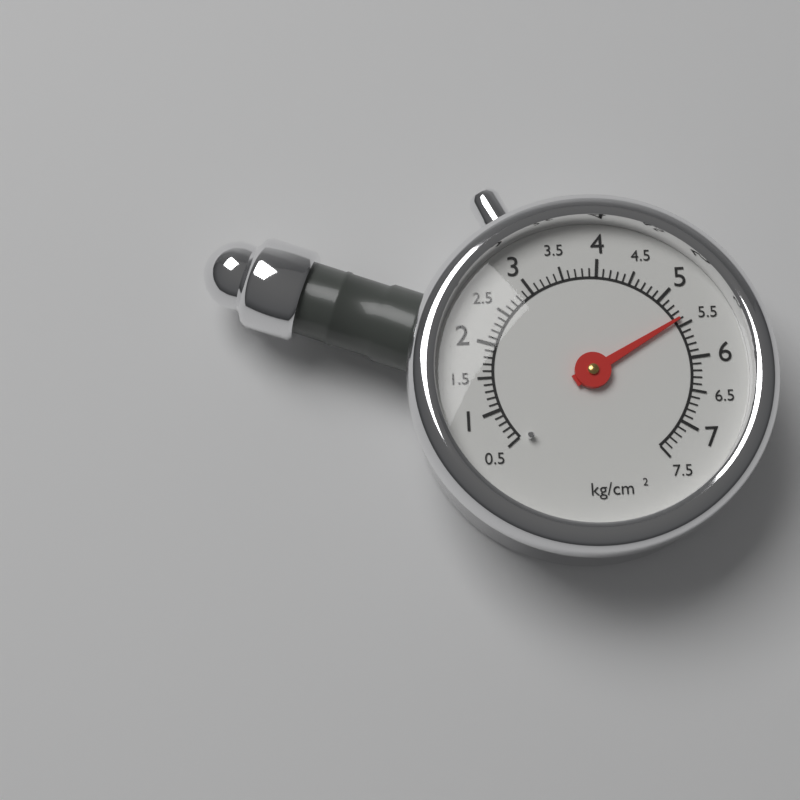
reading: 5.4 kg/cm²
